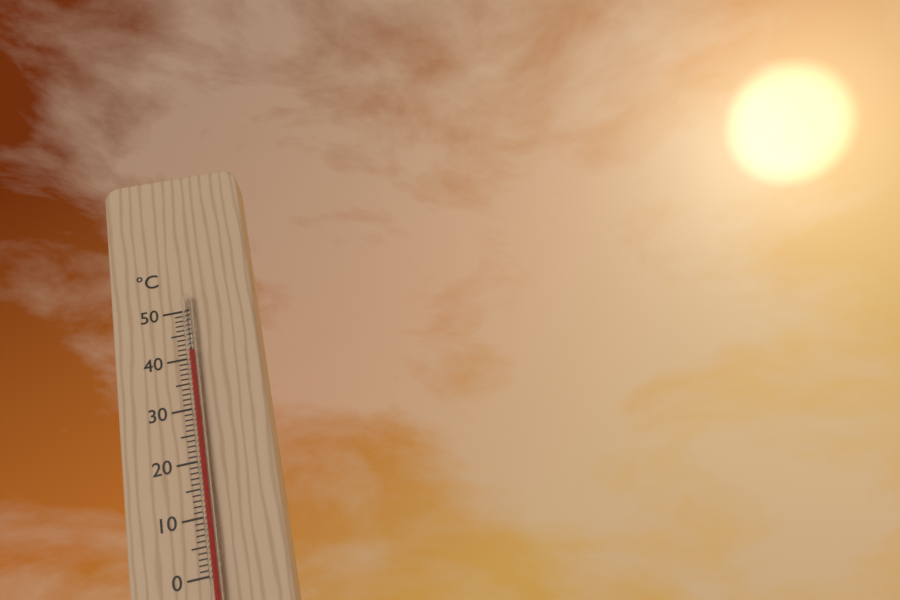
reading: 41 °C
